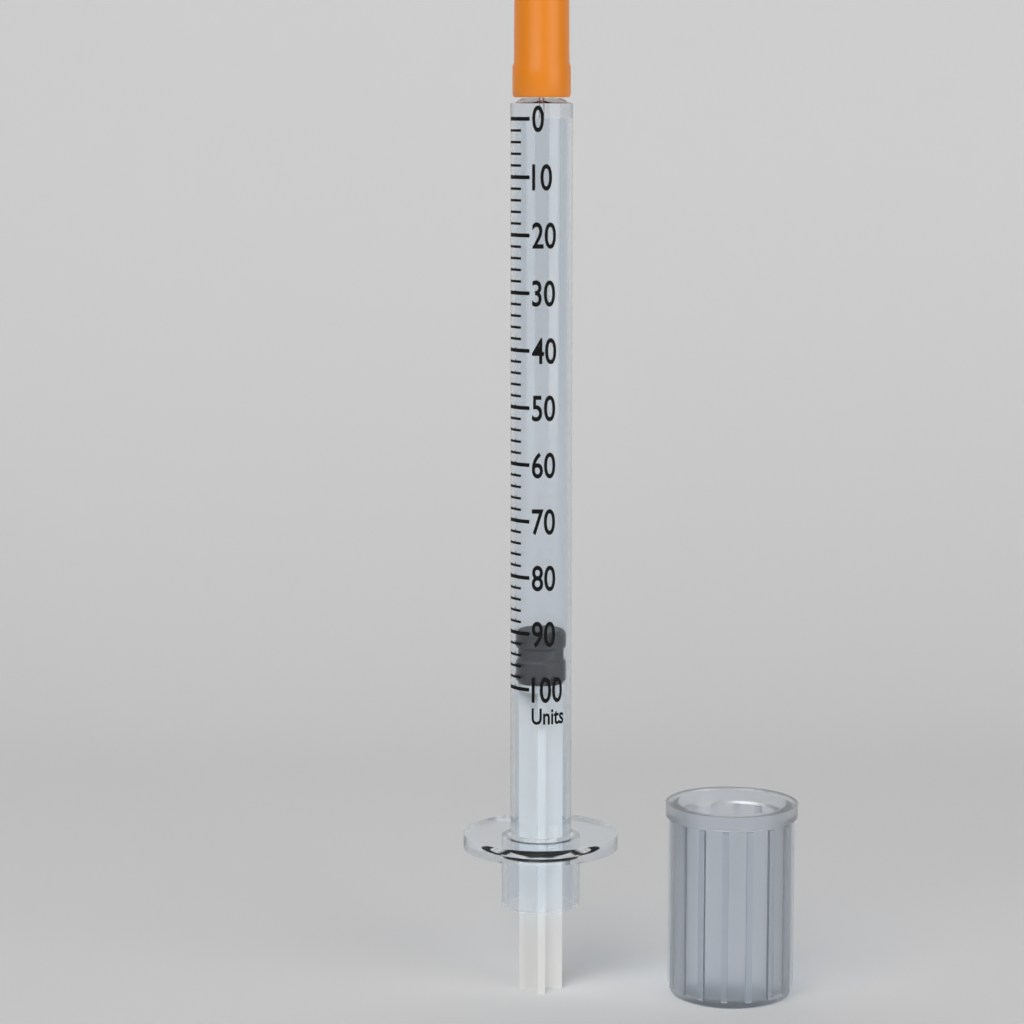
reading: 90 units
